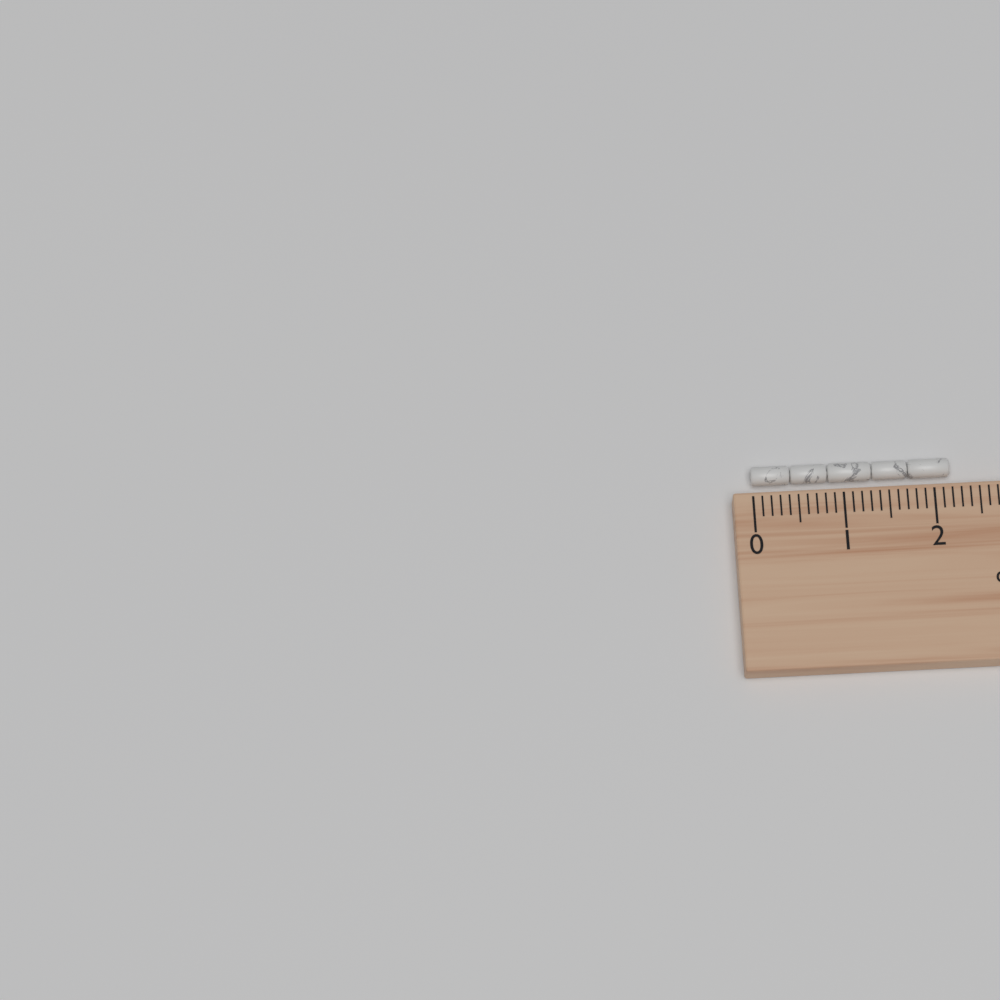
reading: 2.2 cm
